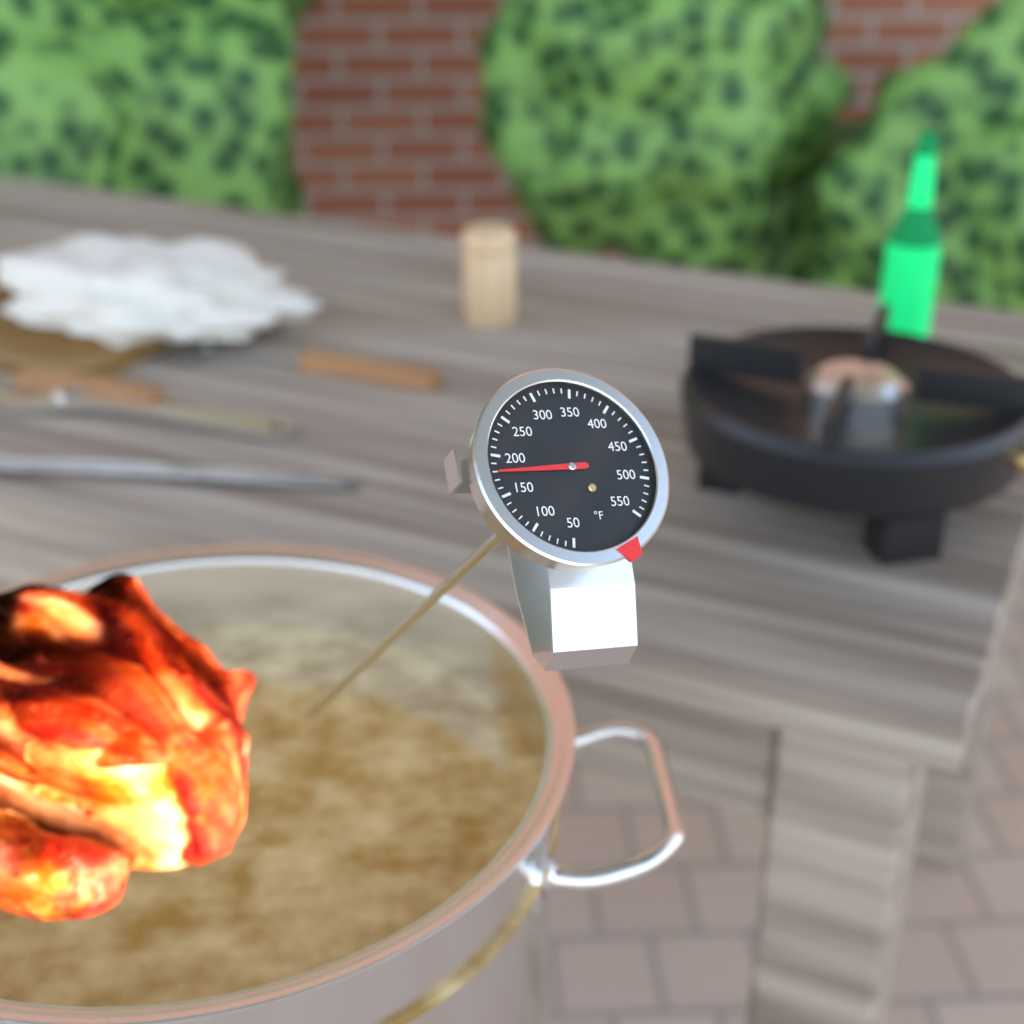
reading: 180 °F
